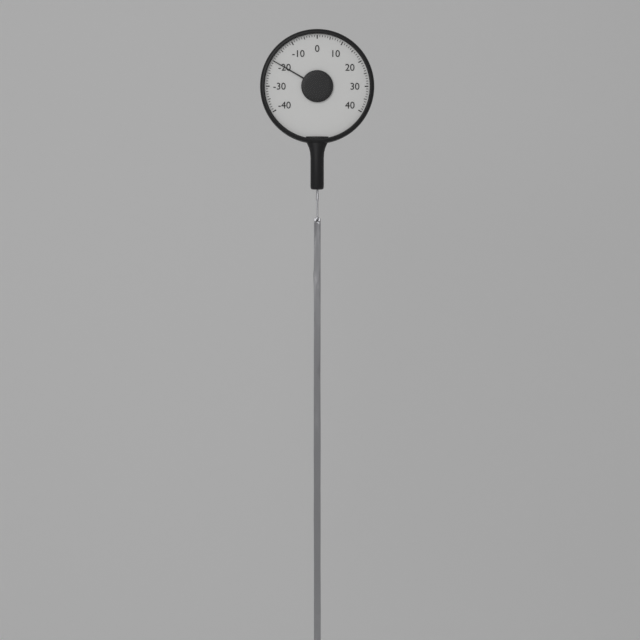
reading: -20 (no unit)
